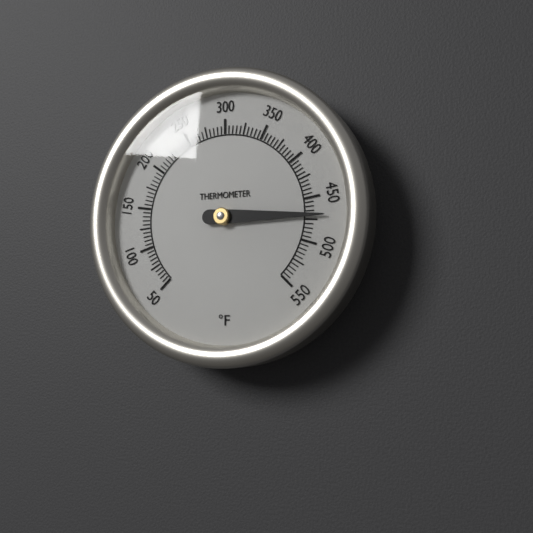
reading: 470 °F
